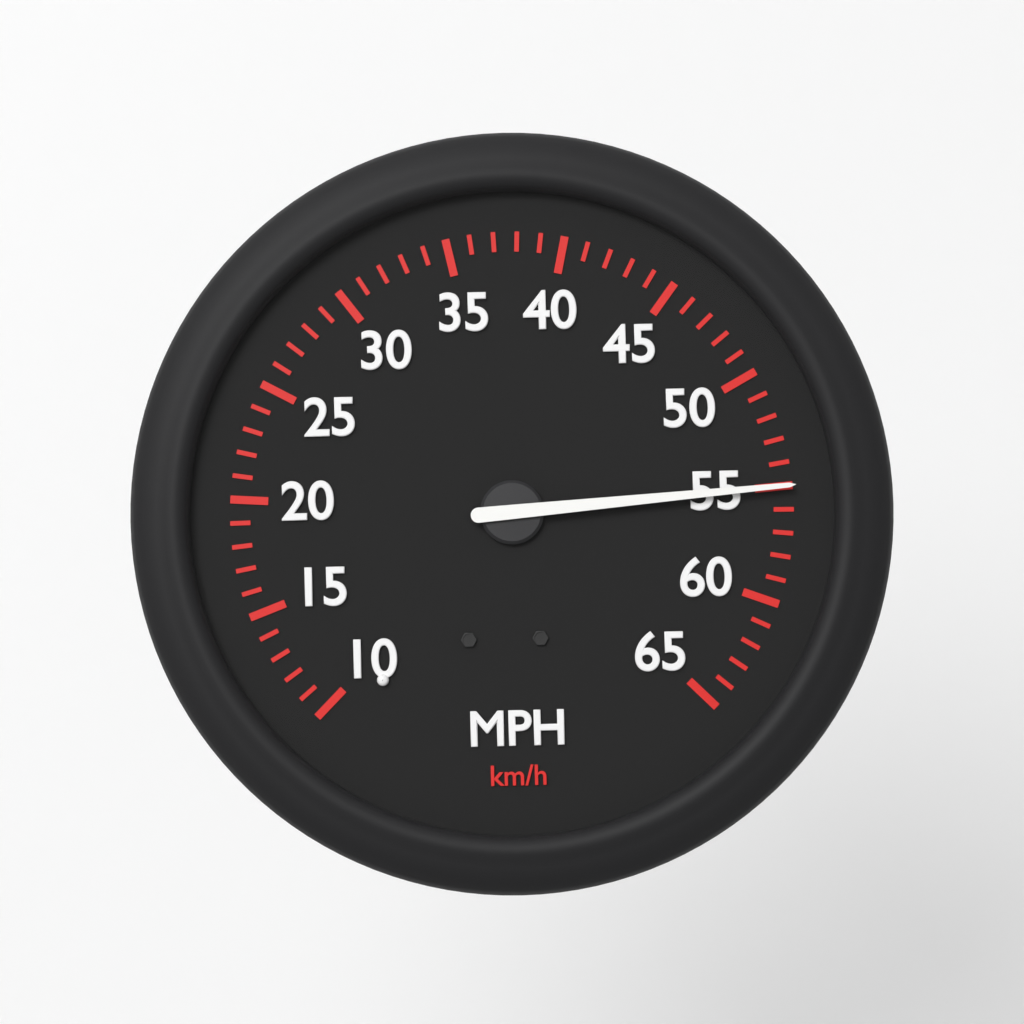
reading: 55 mph
